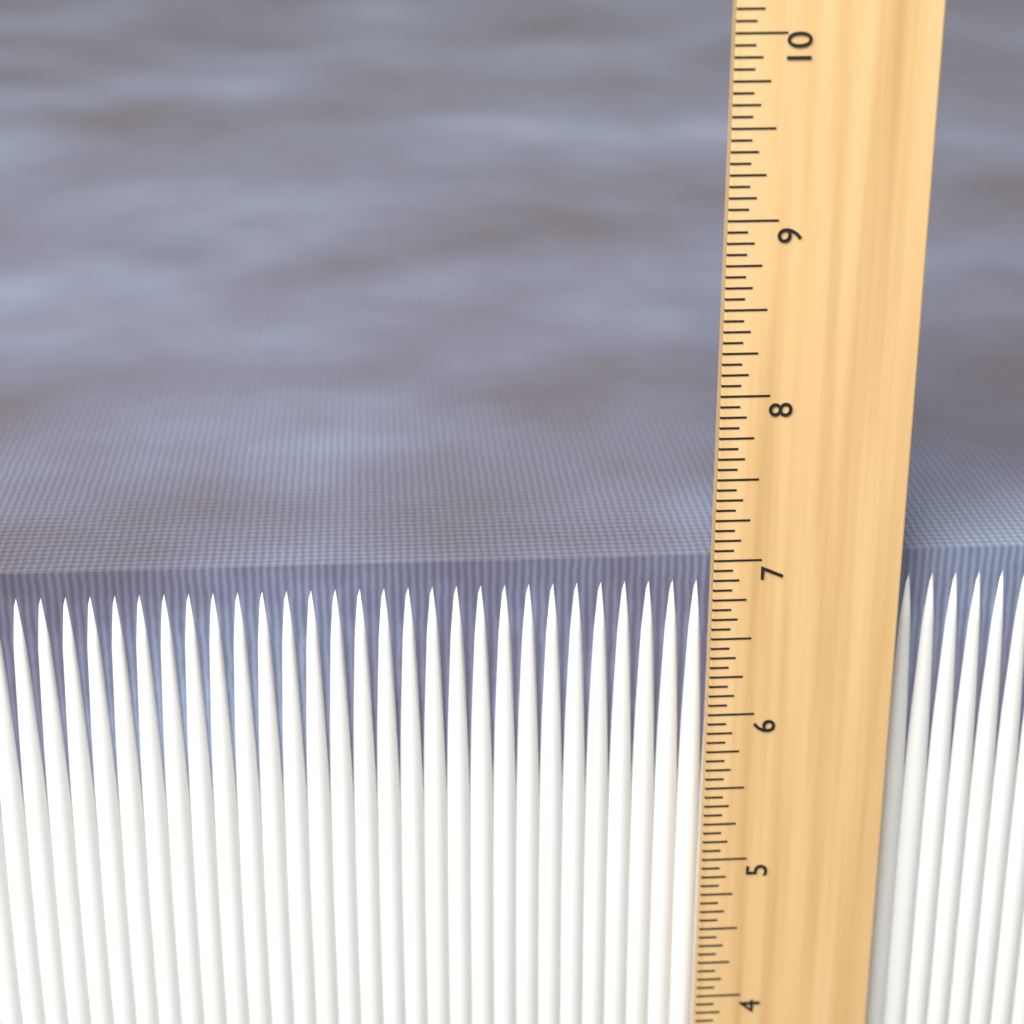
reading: 6.9375 in
